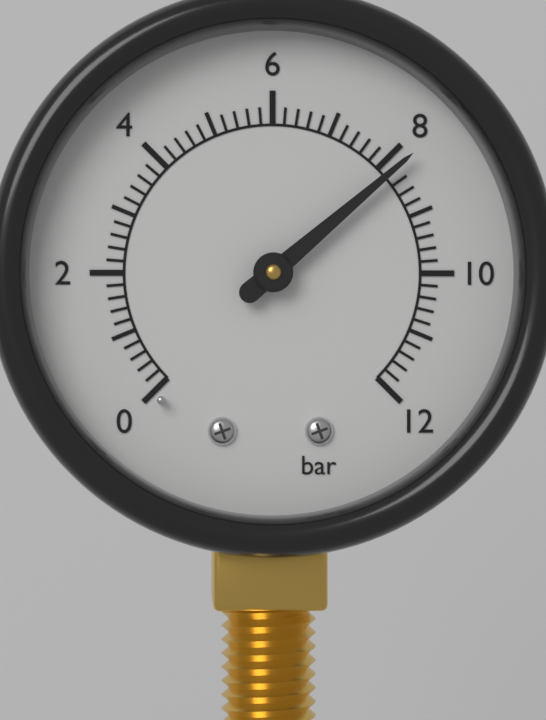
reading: 8.2 bar
